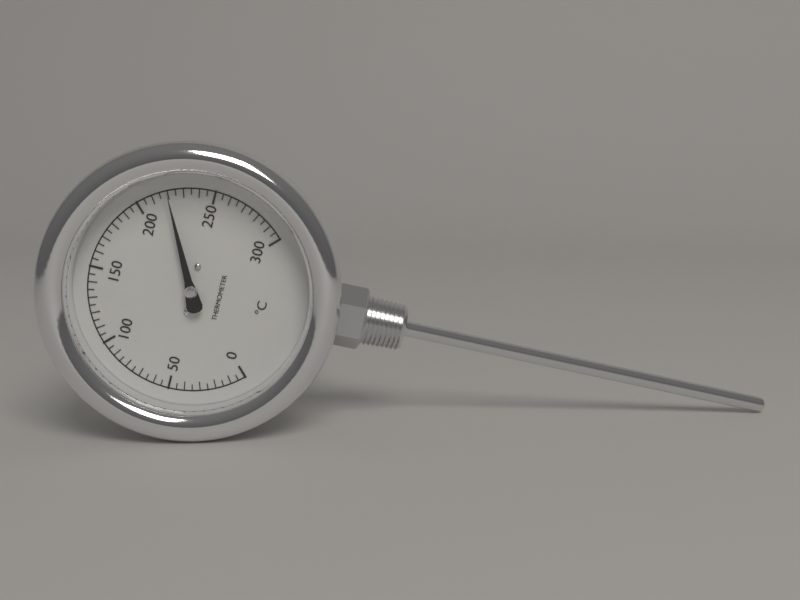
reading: 220 °C
